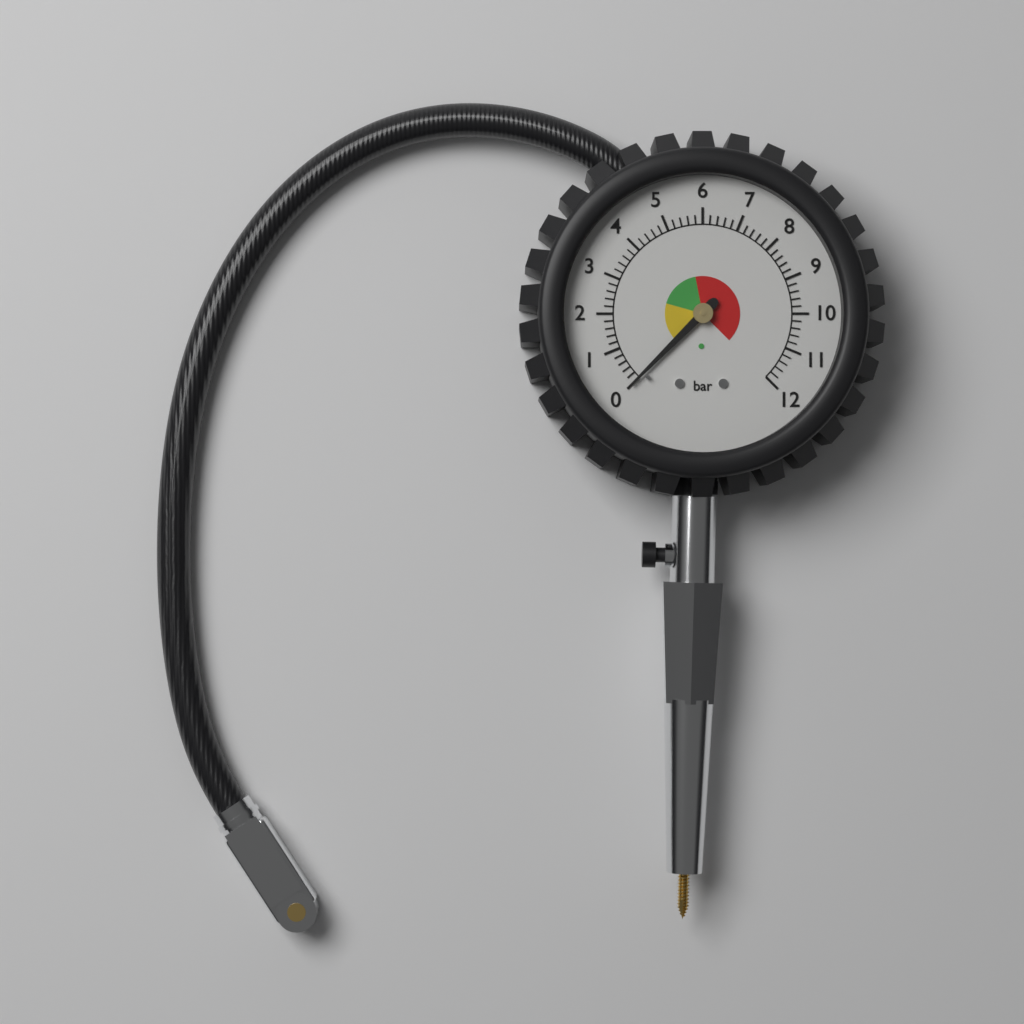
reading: 0.0 bar
